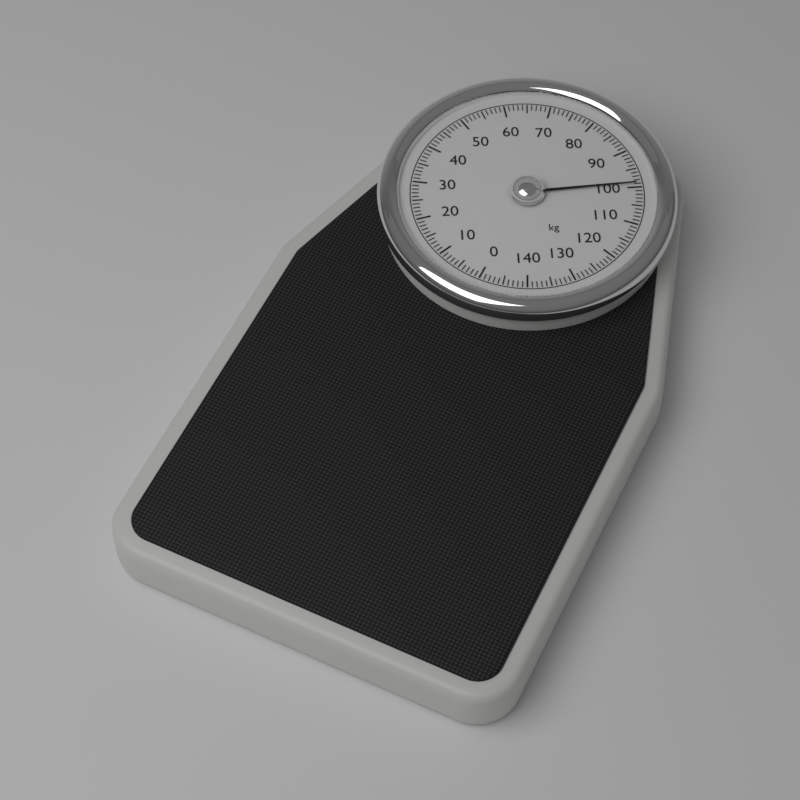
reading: 99 kg
